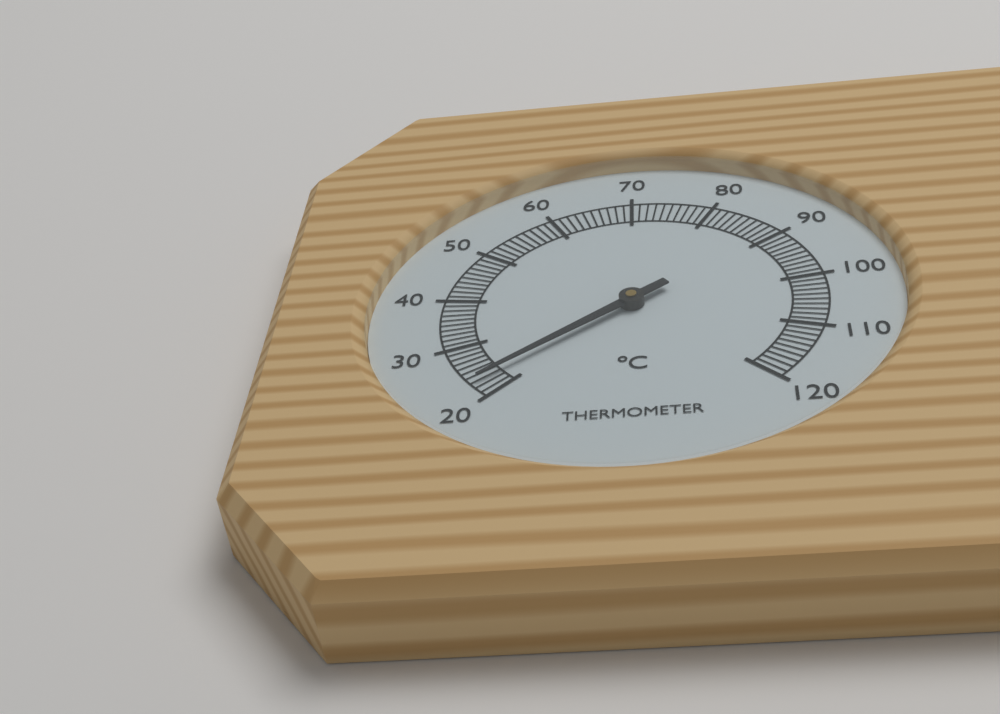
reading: 23 °C
